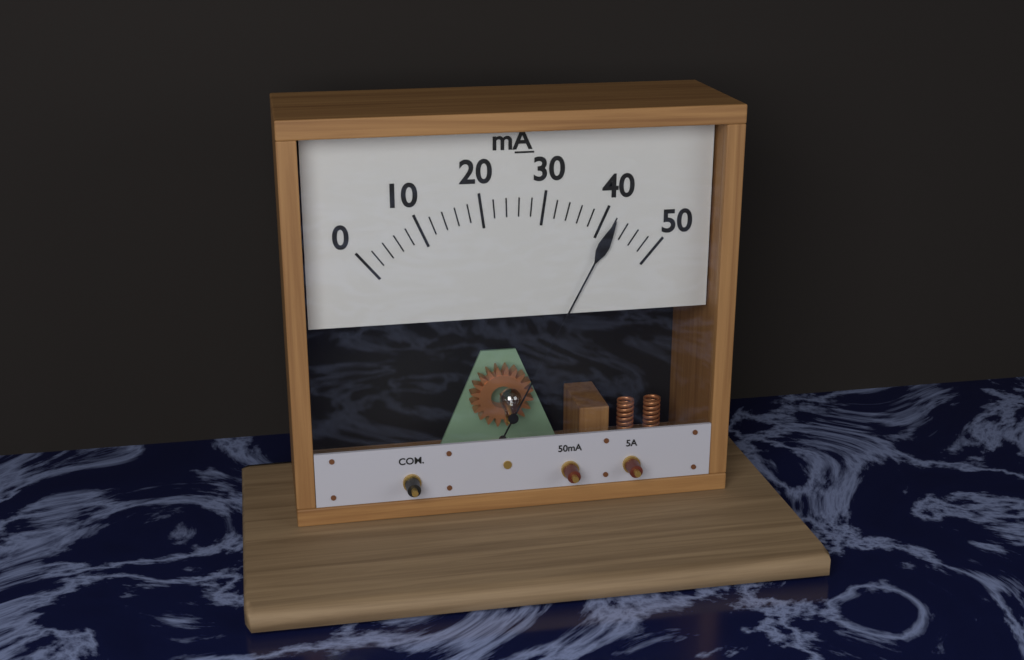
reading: 42 mA
